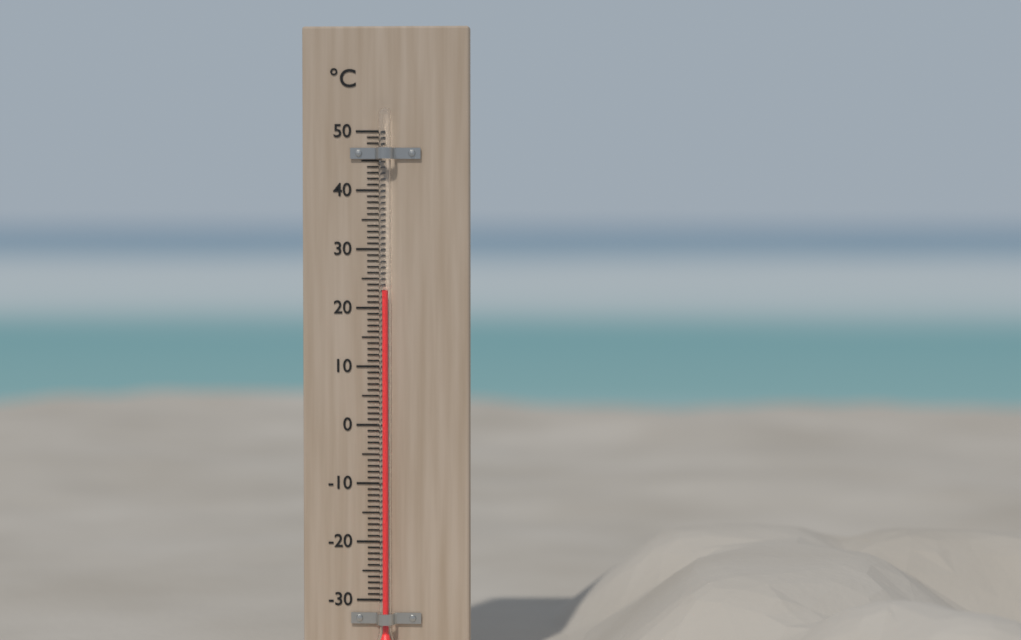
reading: 23 °C
